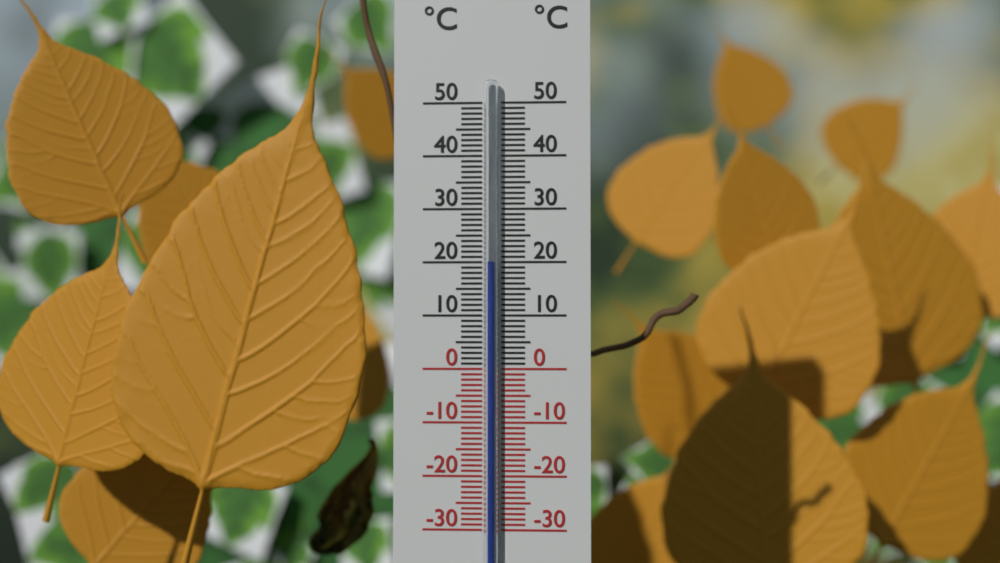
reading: 20 °C
